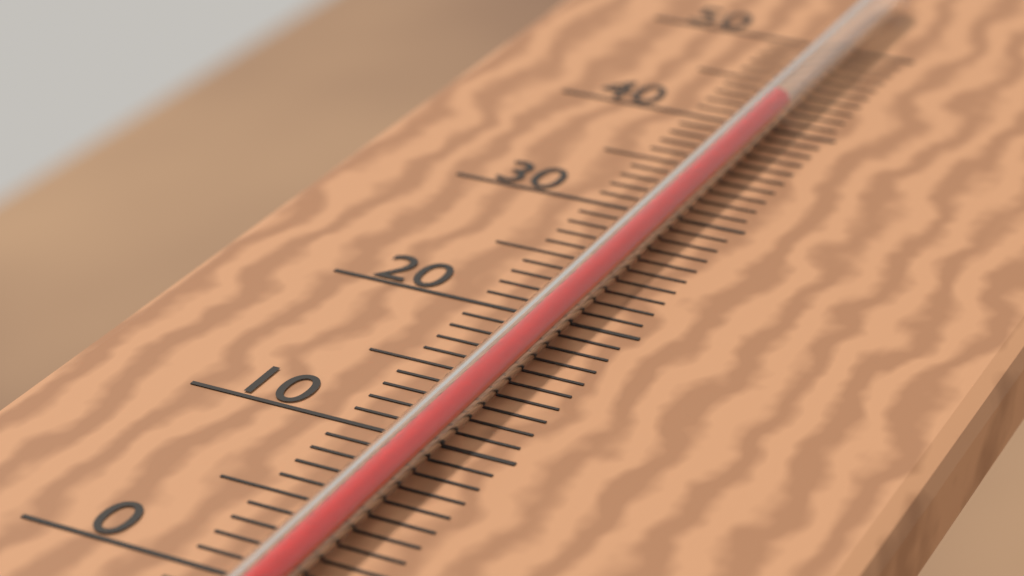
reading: 41 °C
